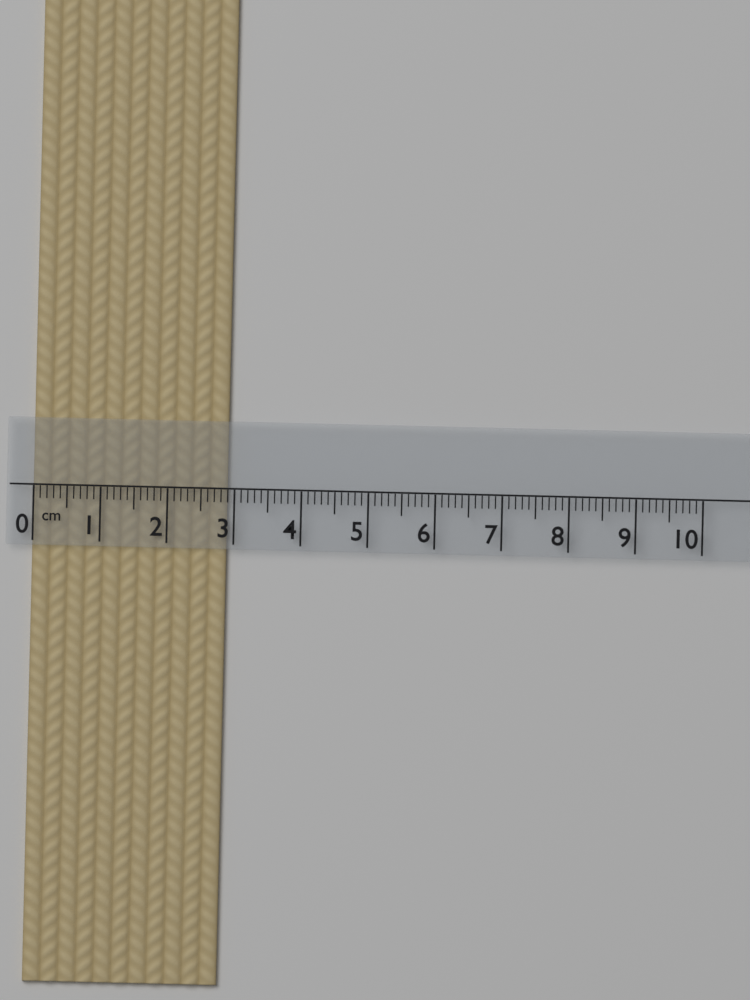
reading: 2.9 cm
